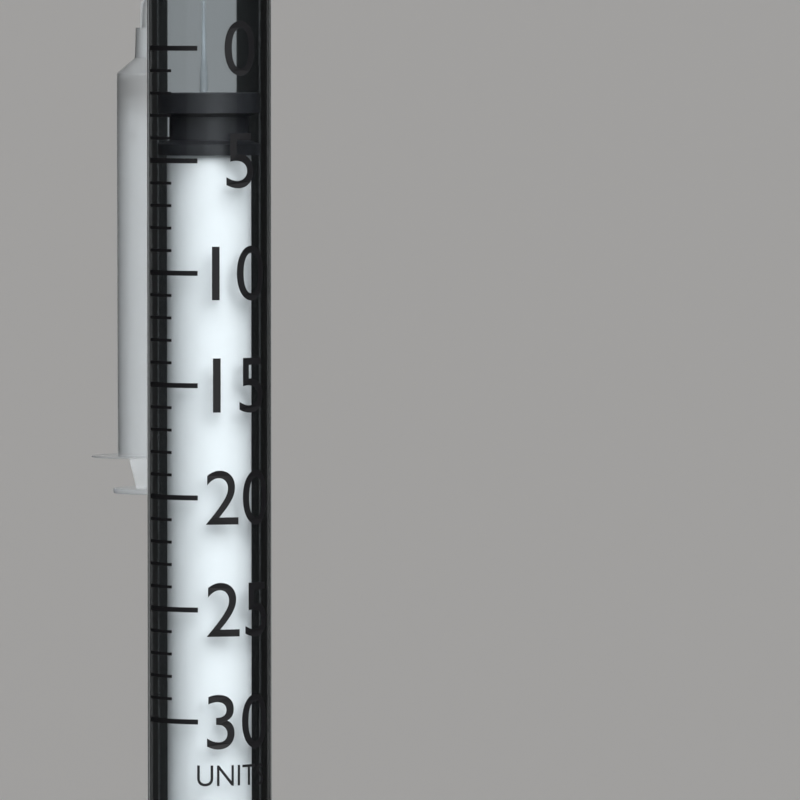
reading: 2 units
